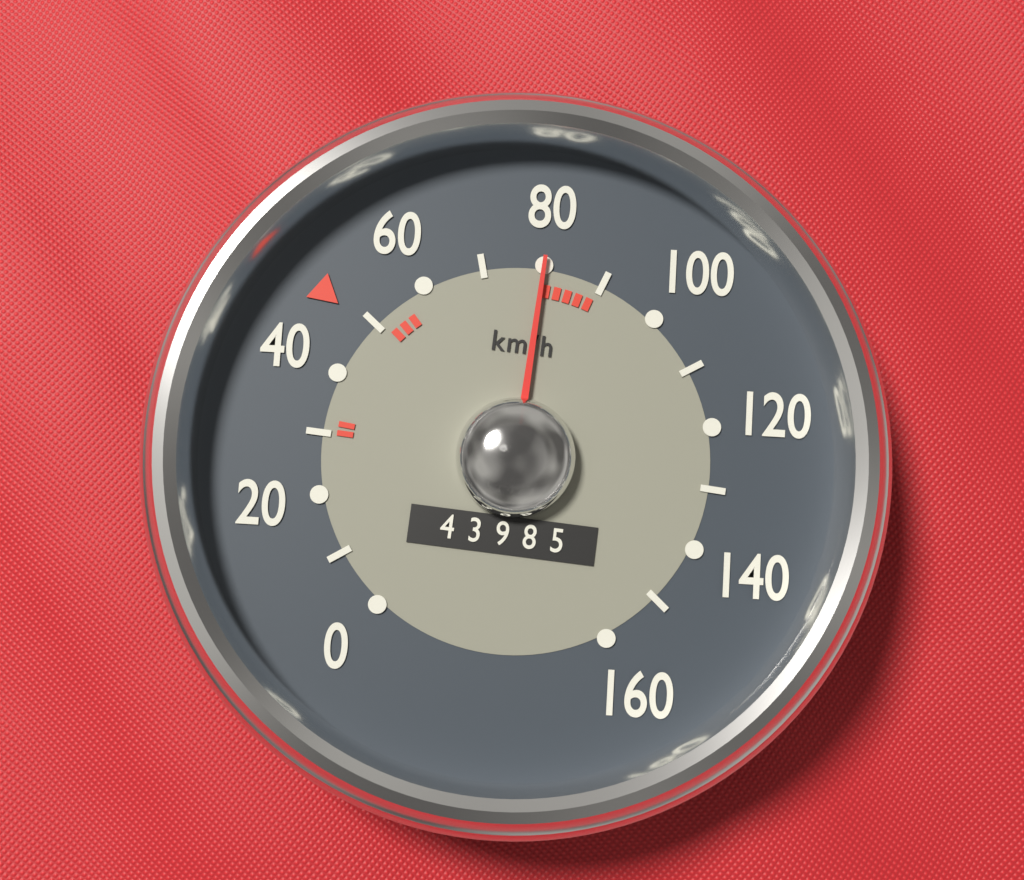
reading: 80 km/h
